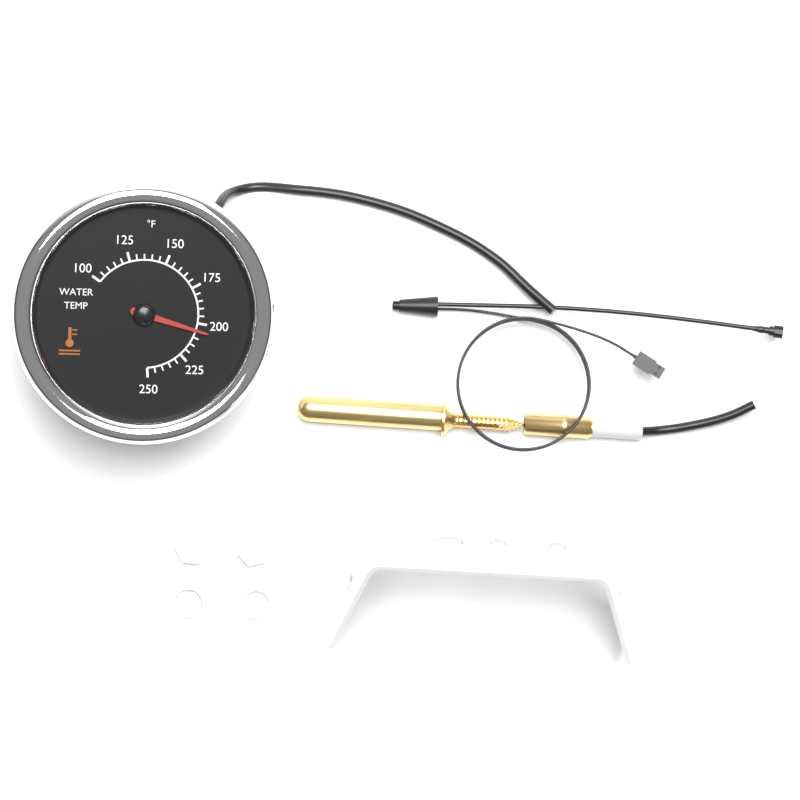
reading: 205 °F
